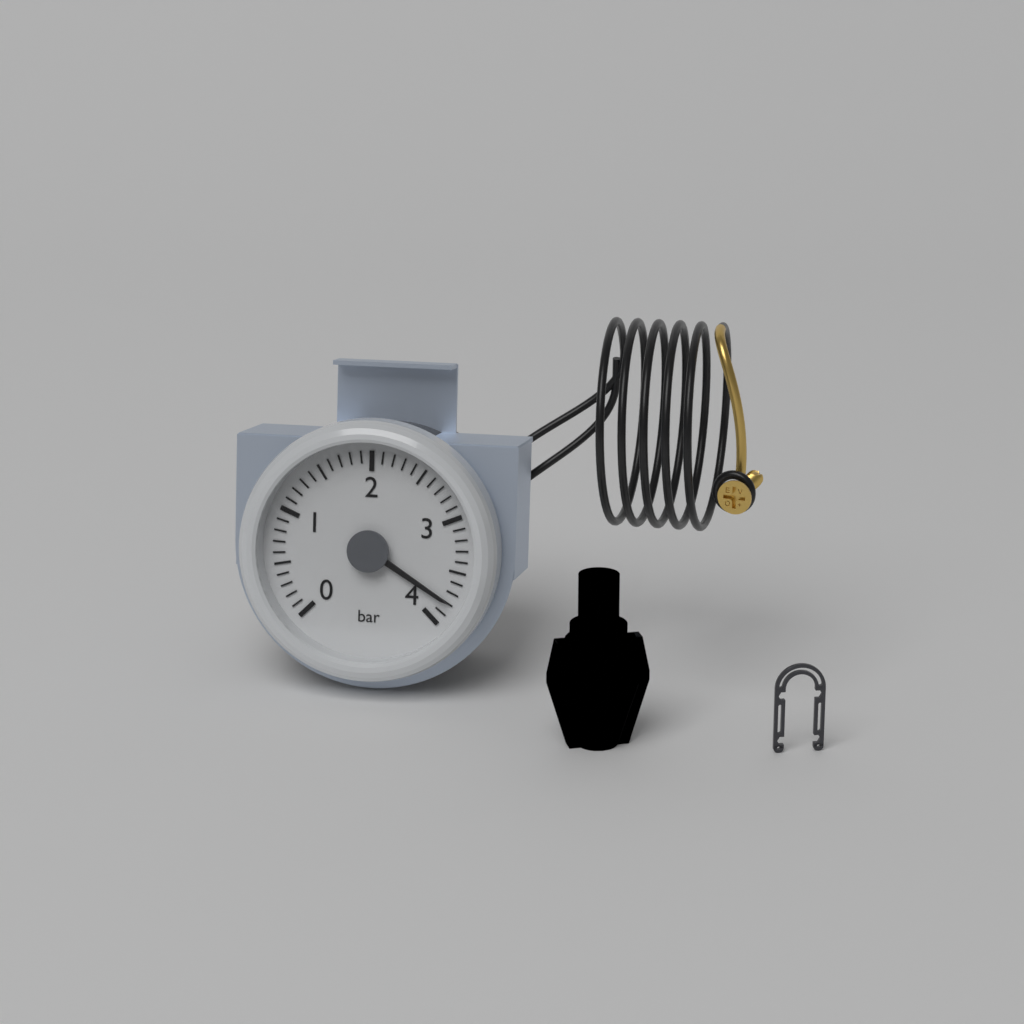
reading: 3.8 bar
